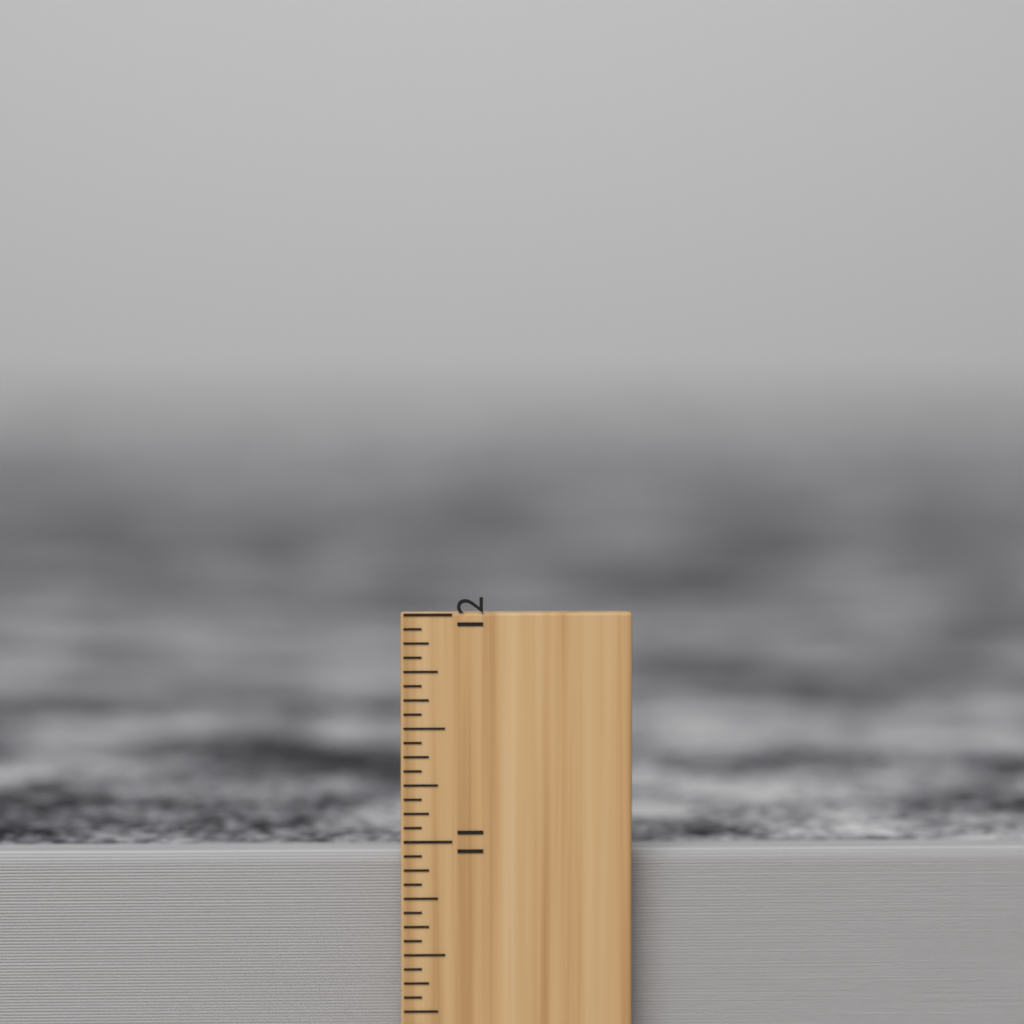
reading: 10.9375 inch
